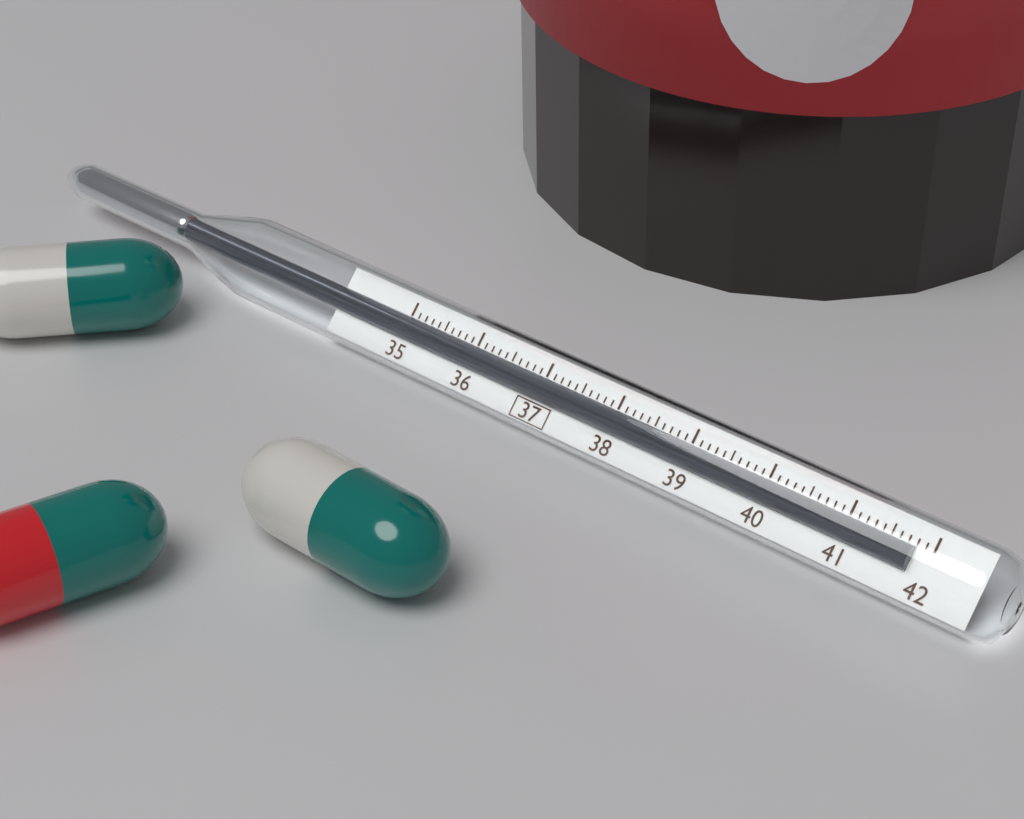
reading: 41.8 (no unit)
